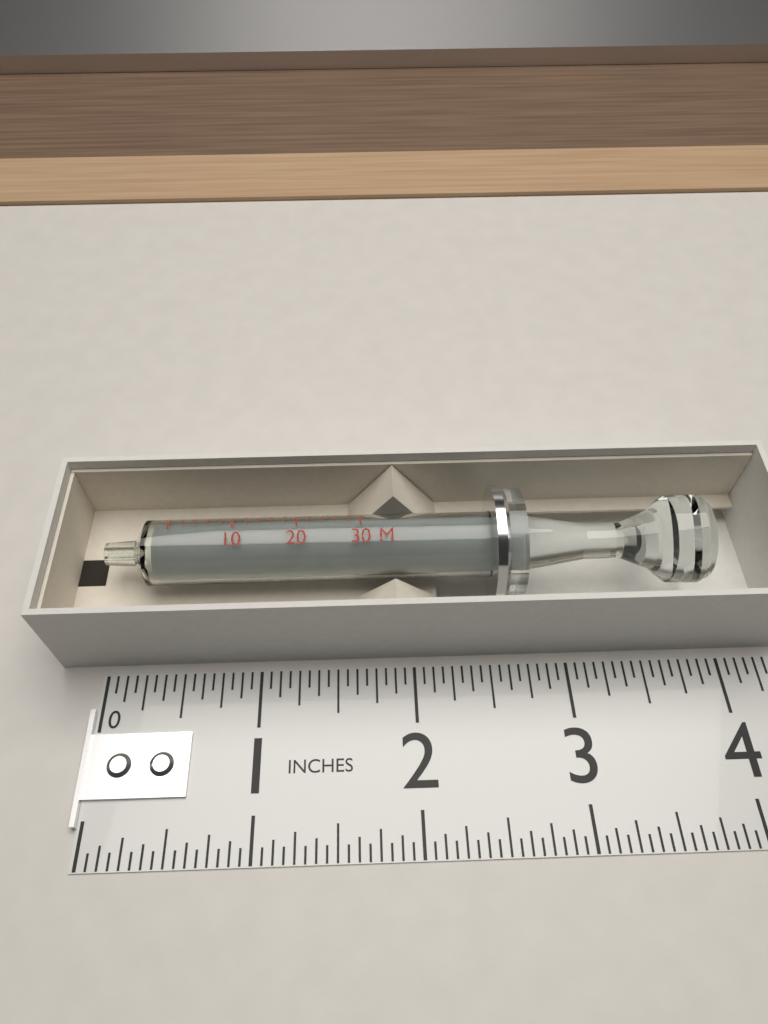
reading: 3.9375 in
